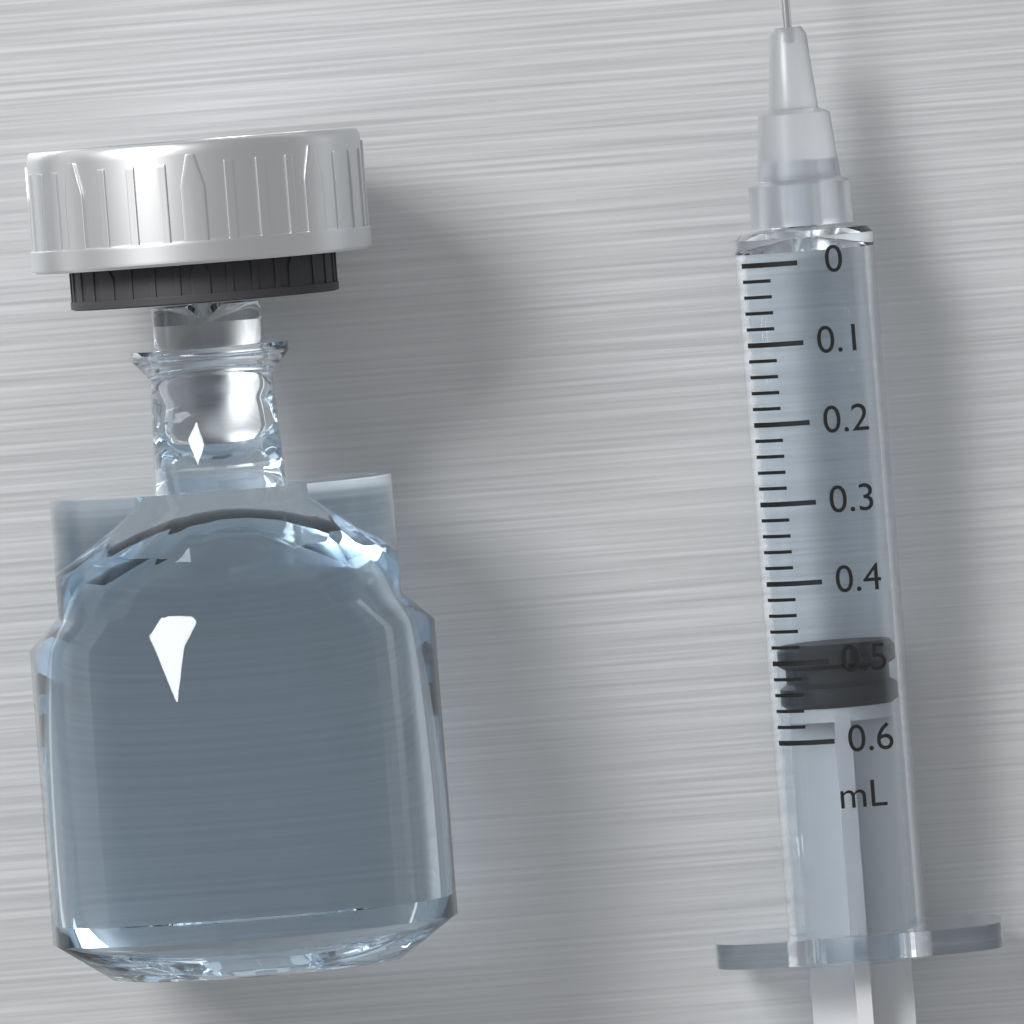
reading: 0.48 mL
